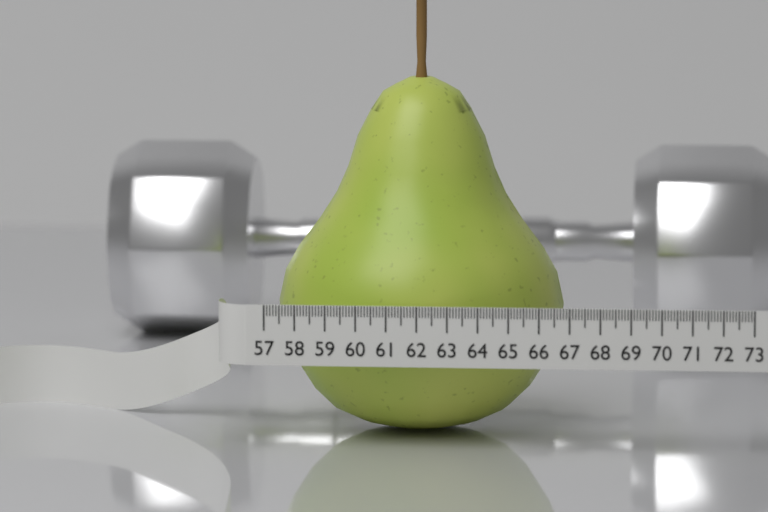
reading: 66.6 (no unit)
